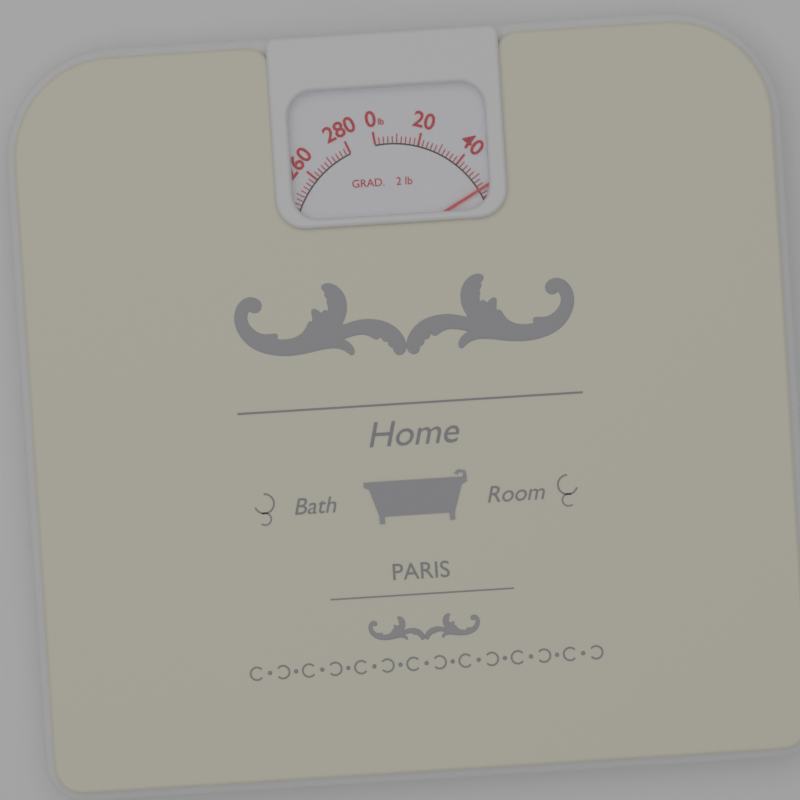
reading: 56 lb
